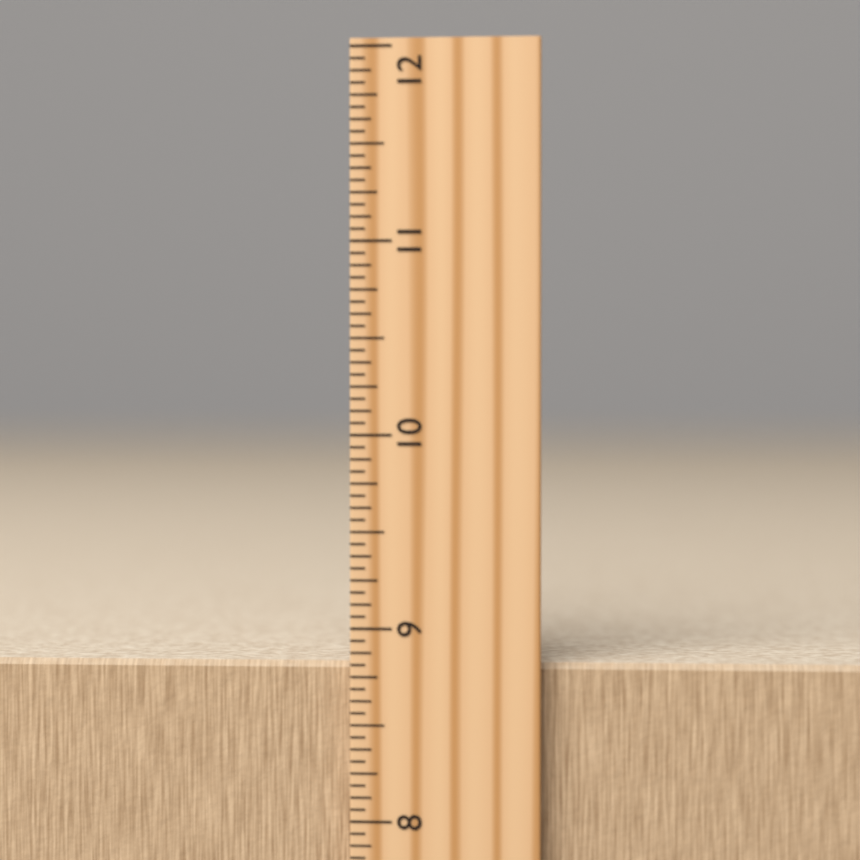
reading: 8.8125 inch
